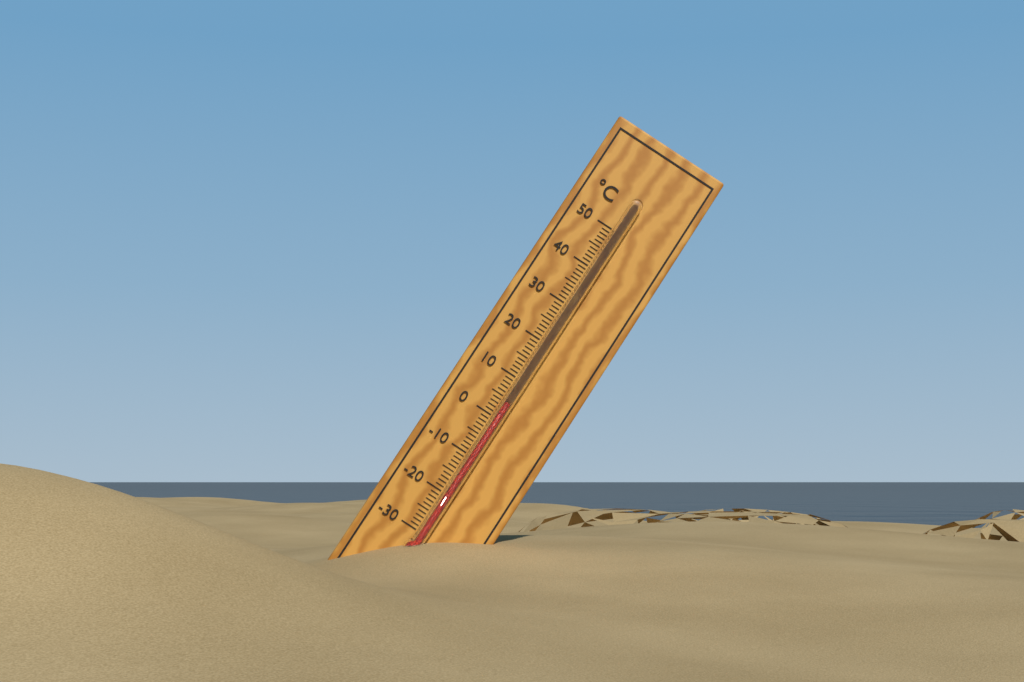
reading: 4 °C
